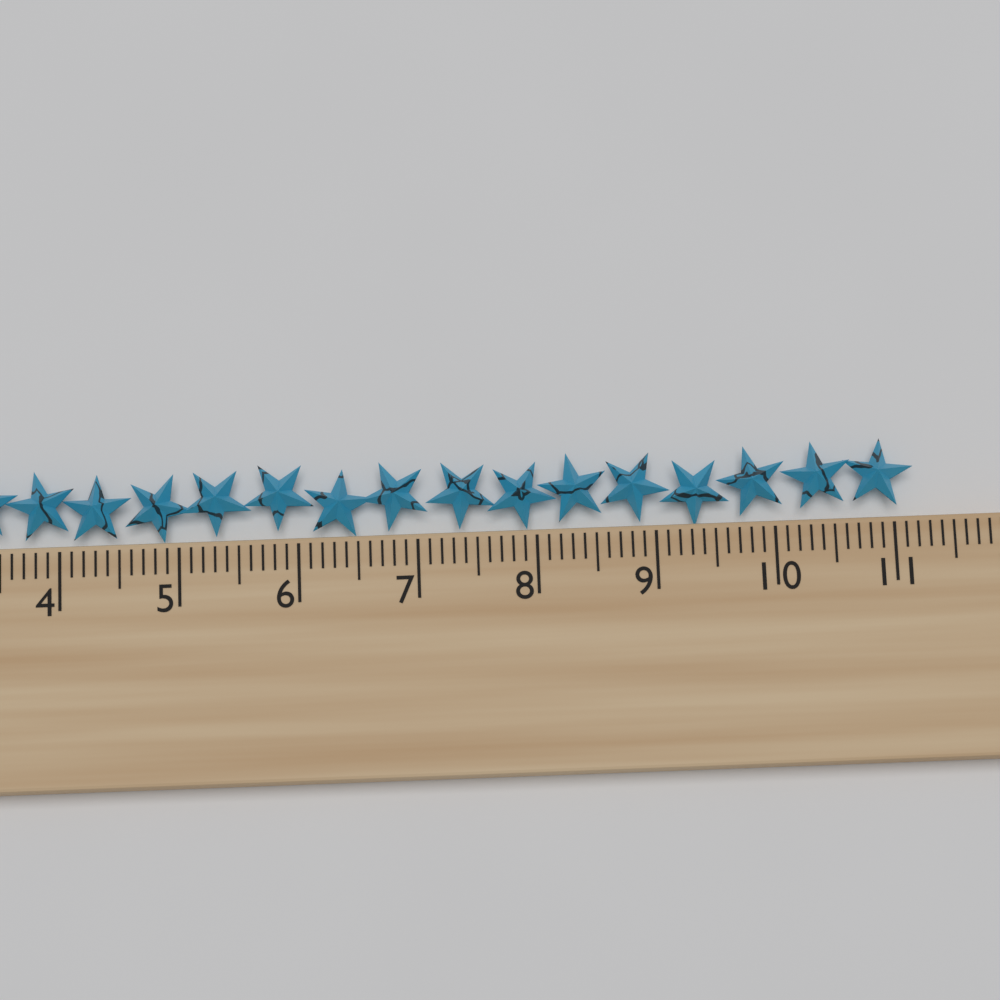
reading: 11.2 cm
